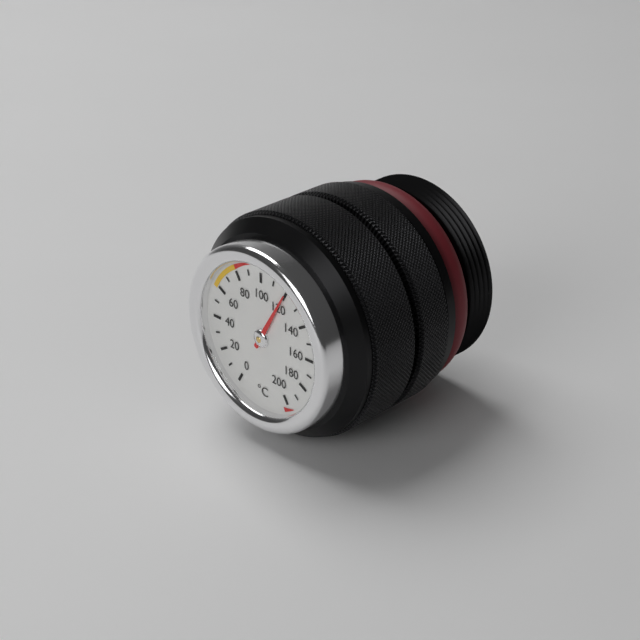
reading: 120 °C
